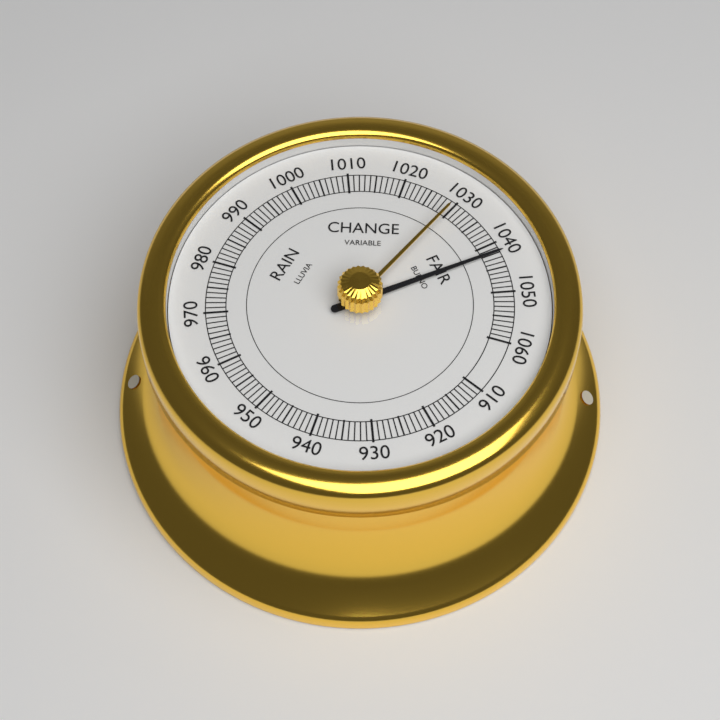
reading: 1042 (no unit)
